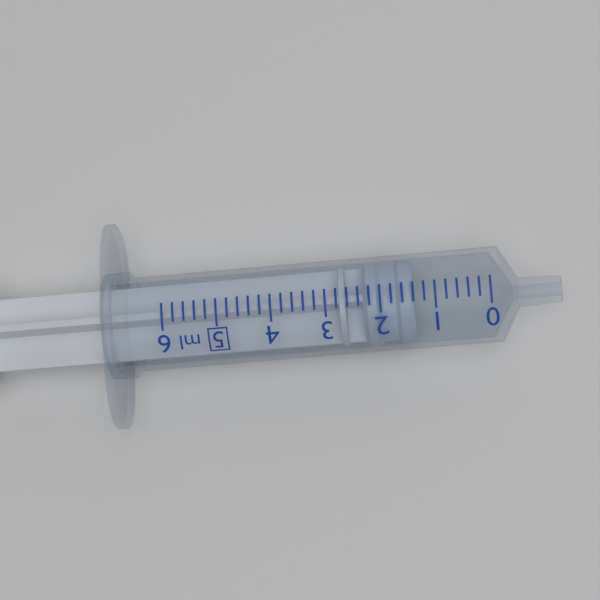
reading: 1.4 ml
